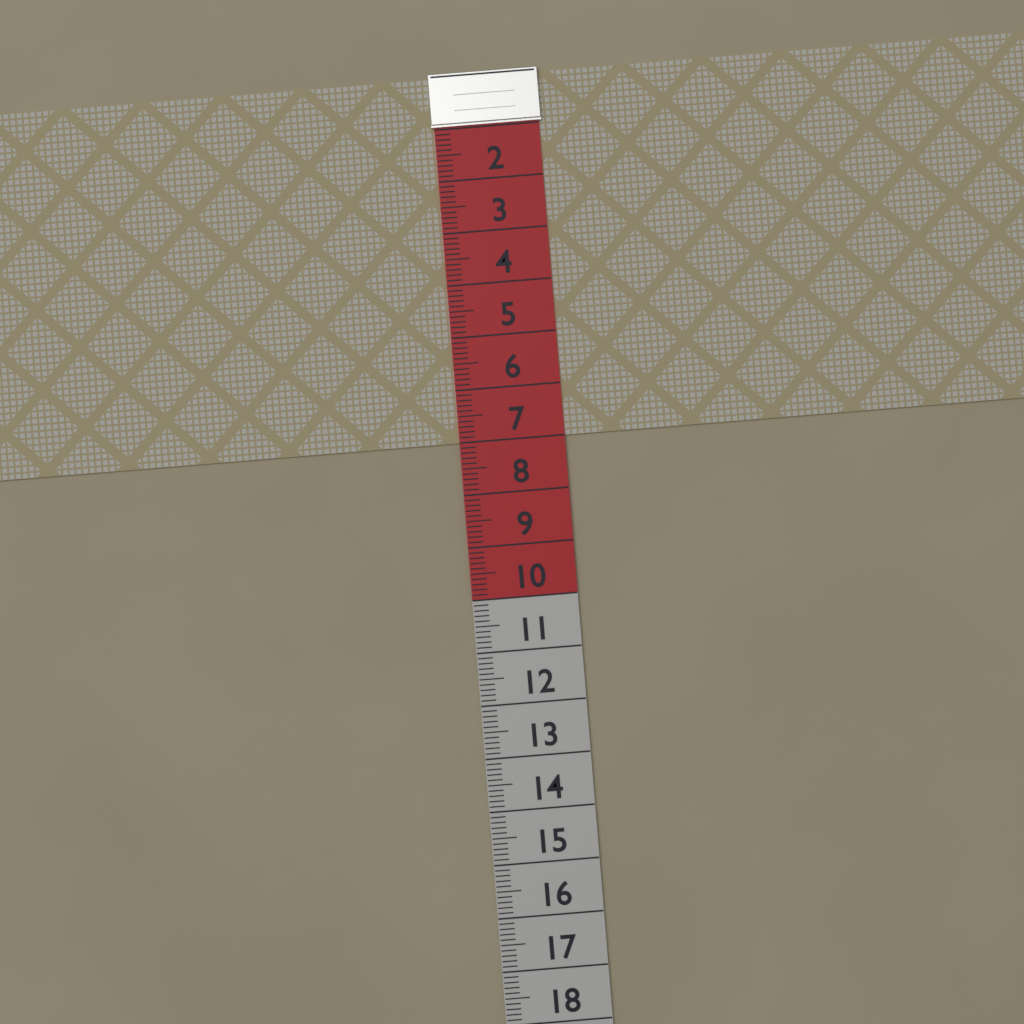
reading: 7.0 (no unit)
